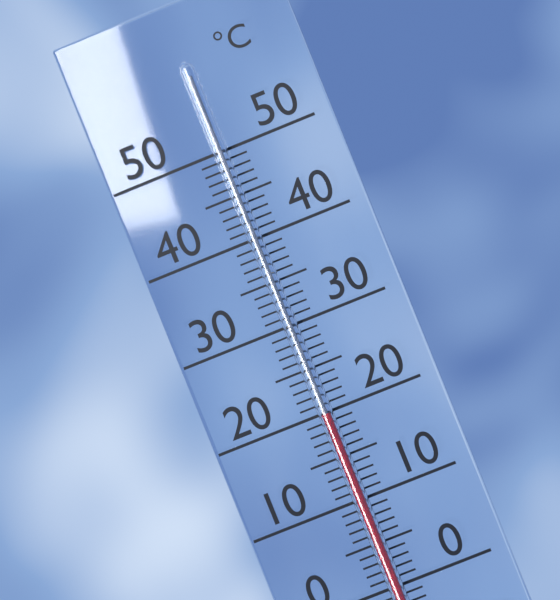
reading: 20 °C
